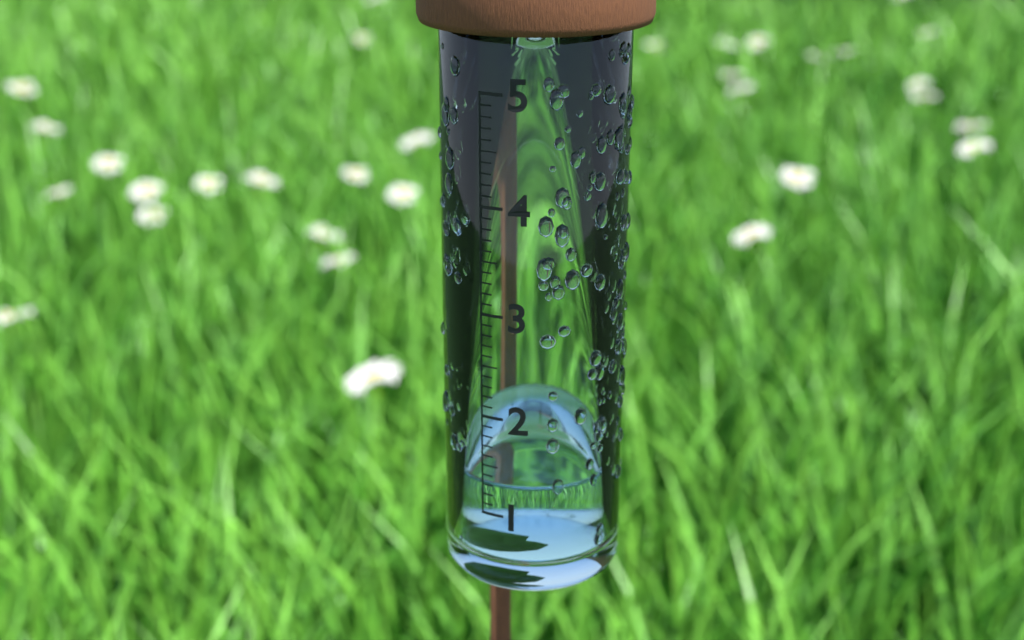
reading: 1.3 (no unit)
